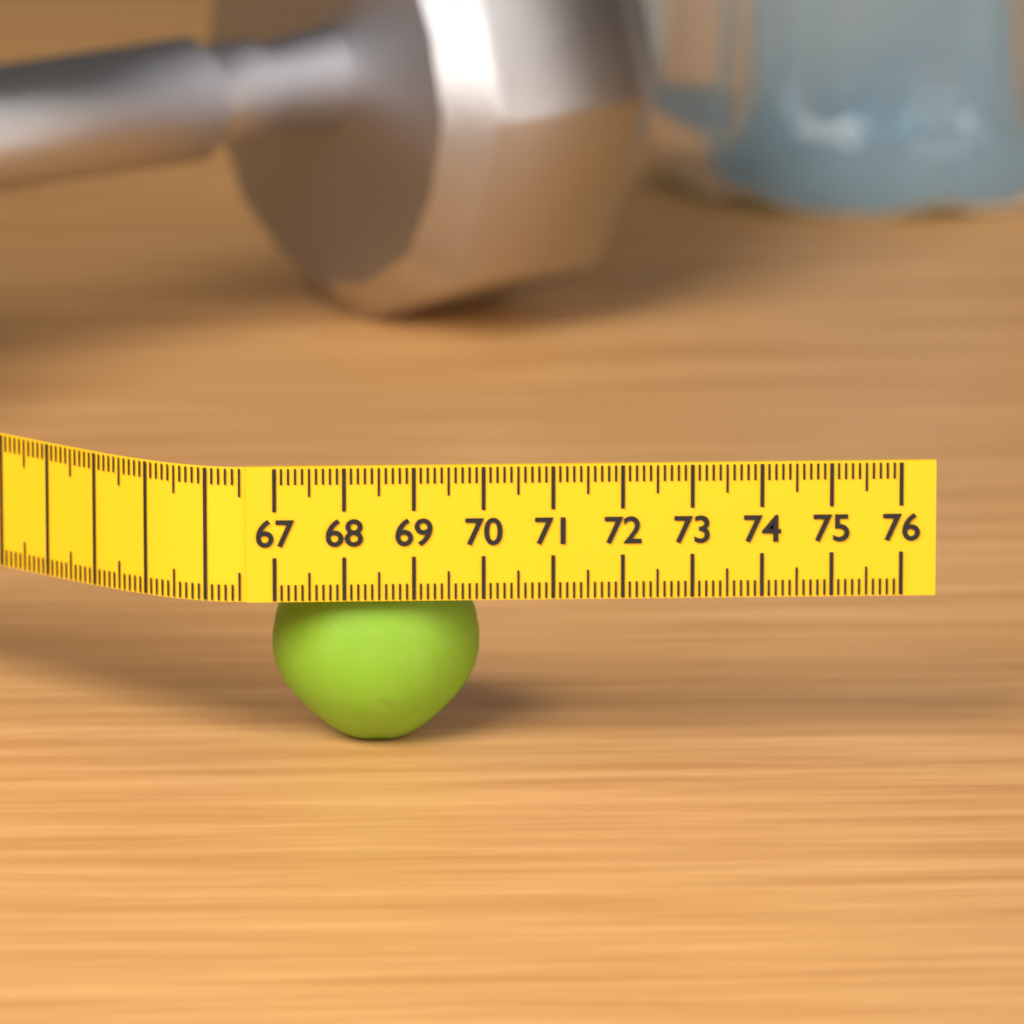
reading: 70.0 (no unit)
